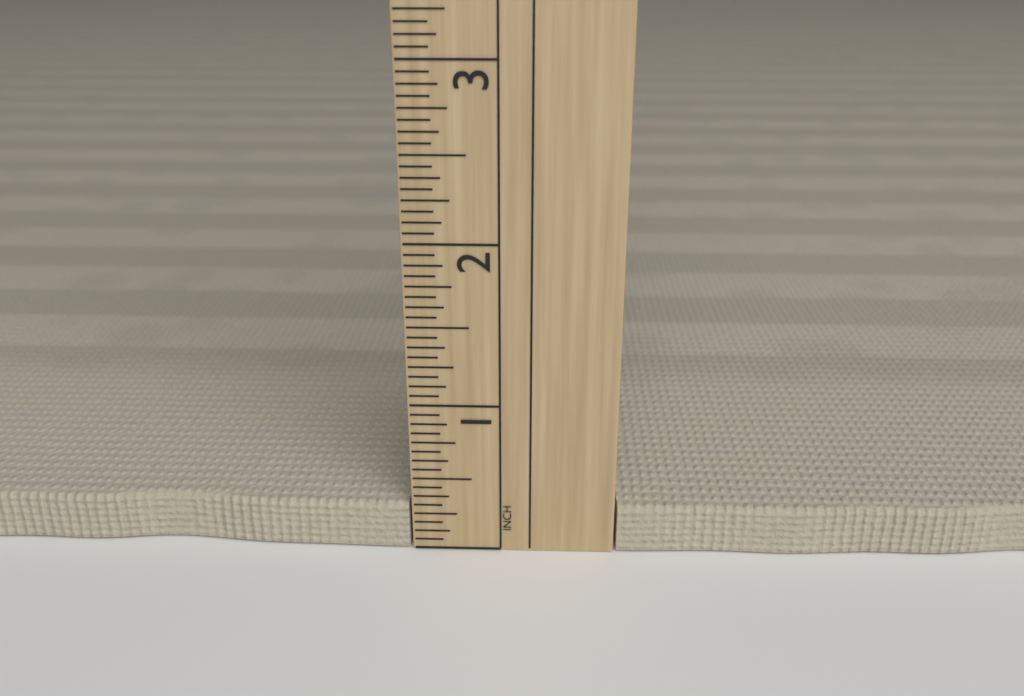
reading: 0.3125 in
